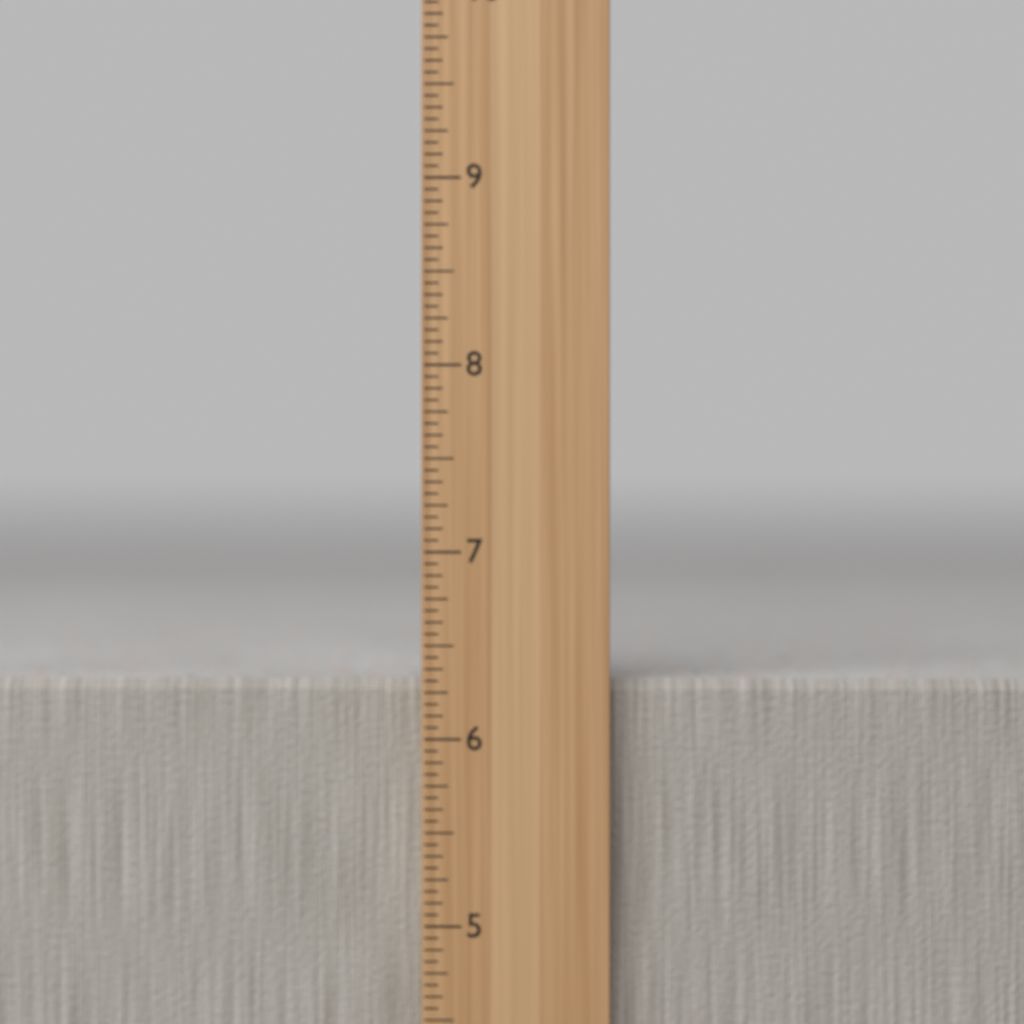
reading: 6.3125 in
